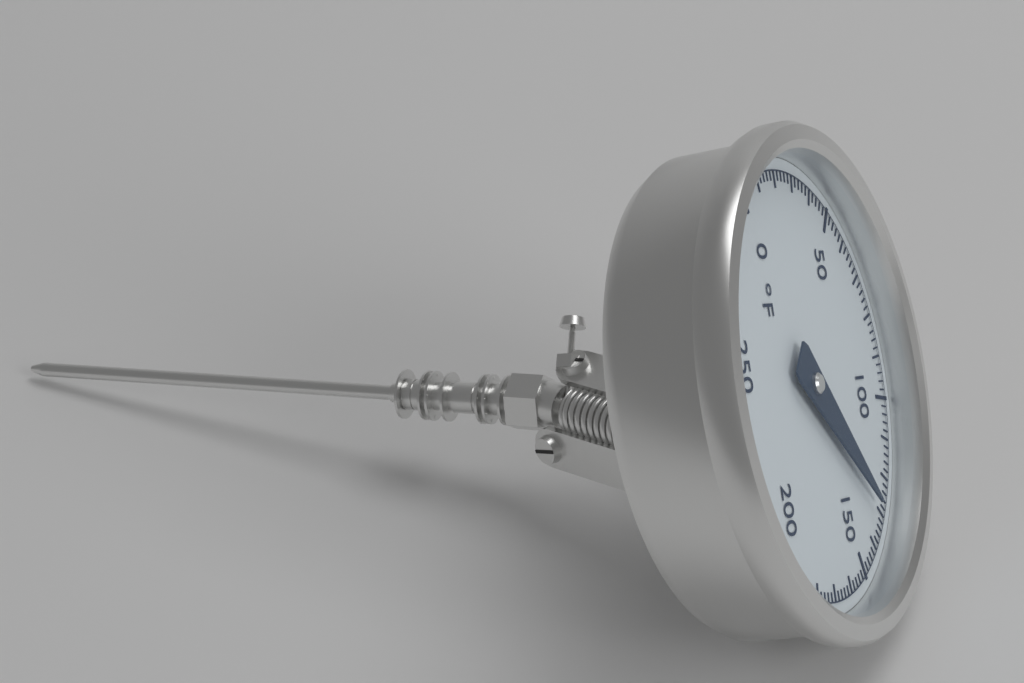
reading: 130 °F
